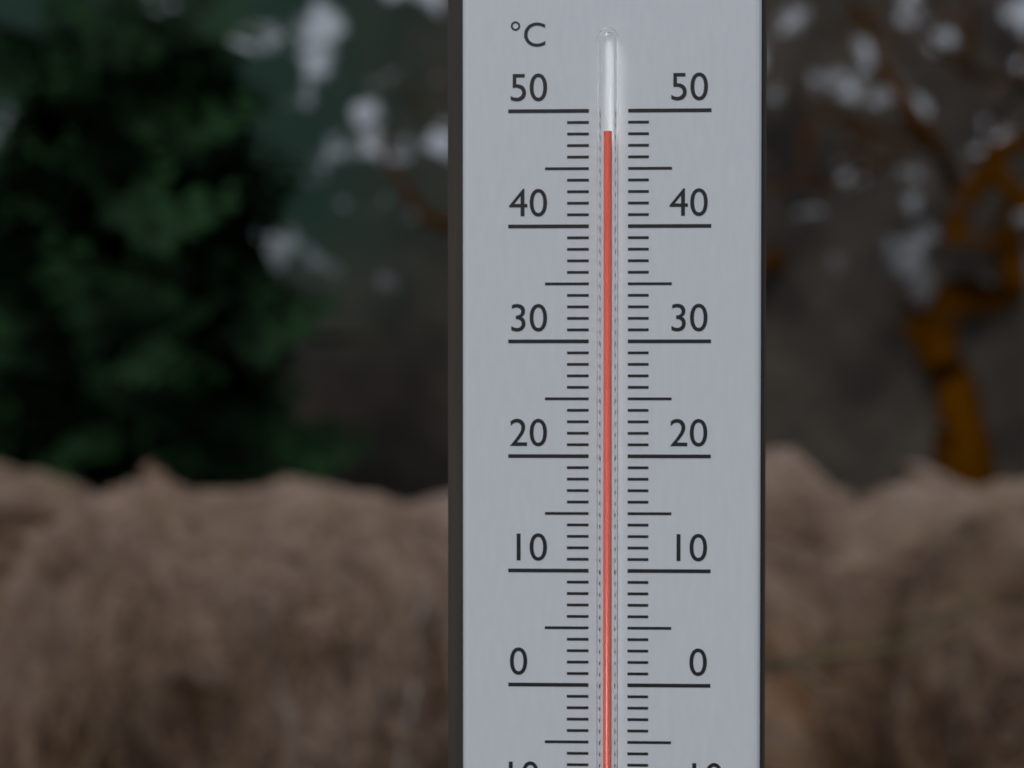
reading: 48 °C
